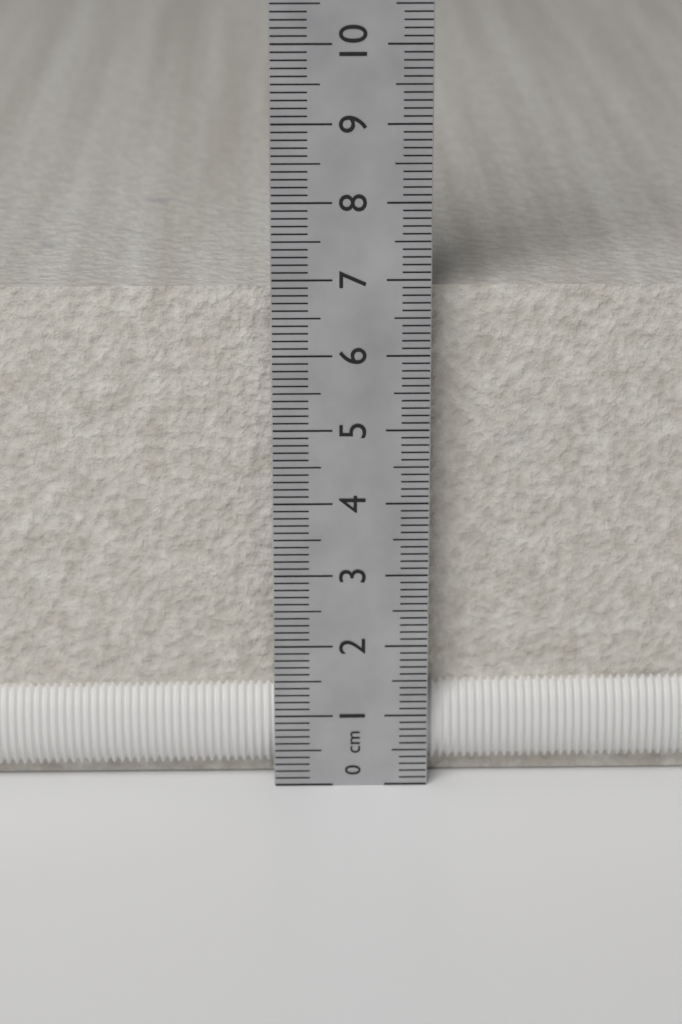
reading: 6.8 cm
